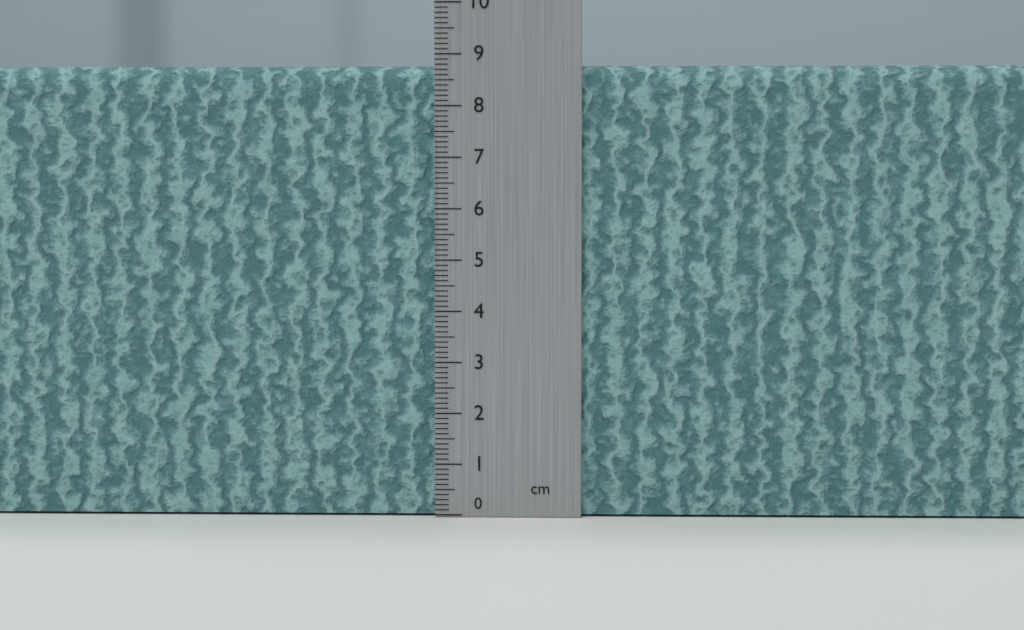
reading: 8.8 cm
